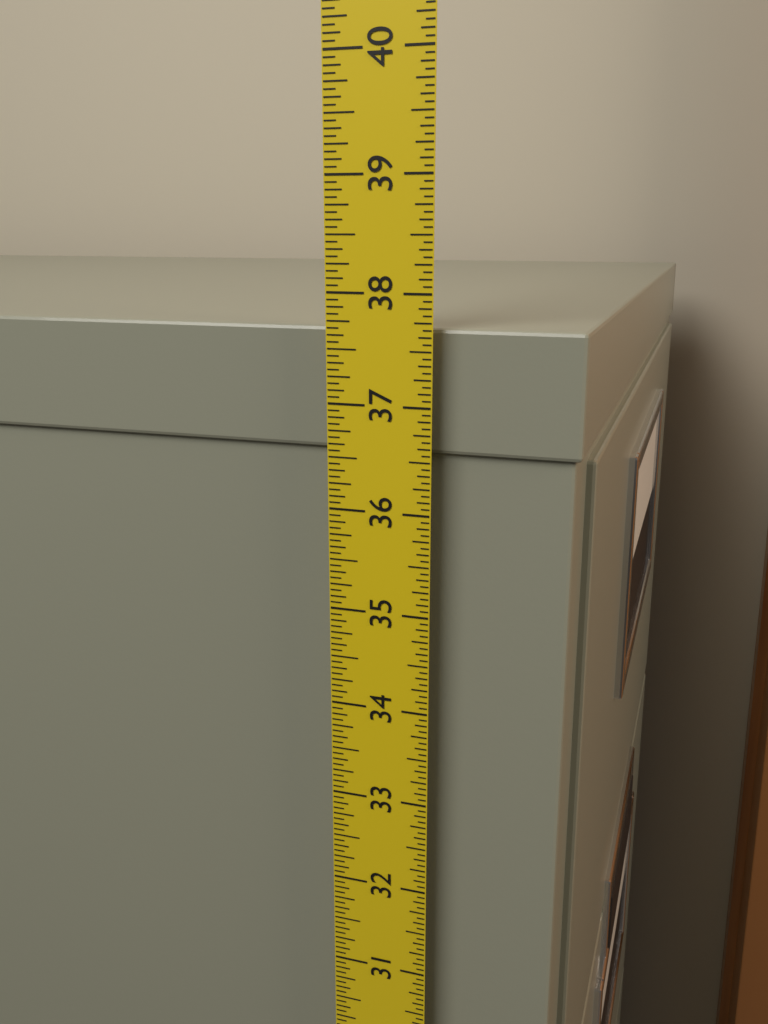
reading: 37.6875 in
